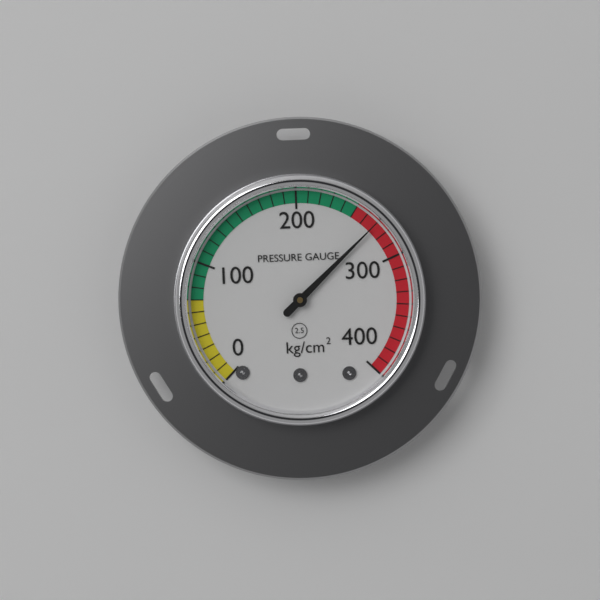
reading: 270 kg/cm²
